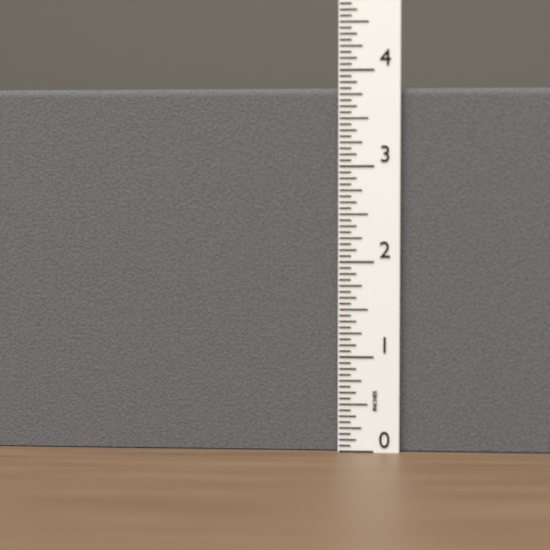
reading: 3.8125 in
